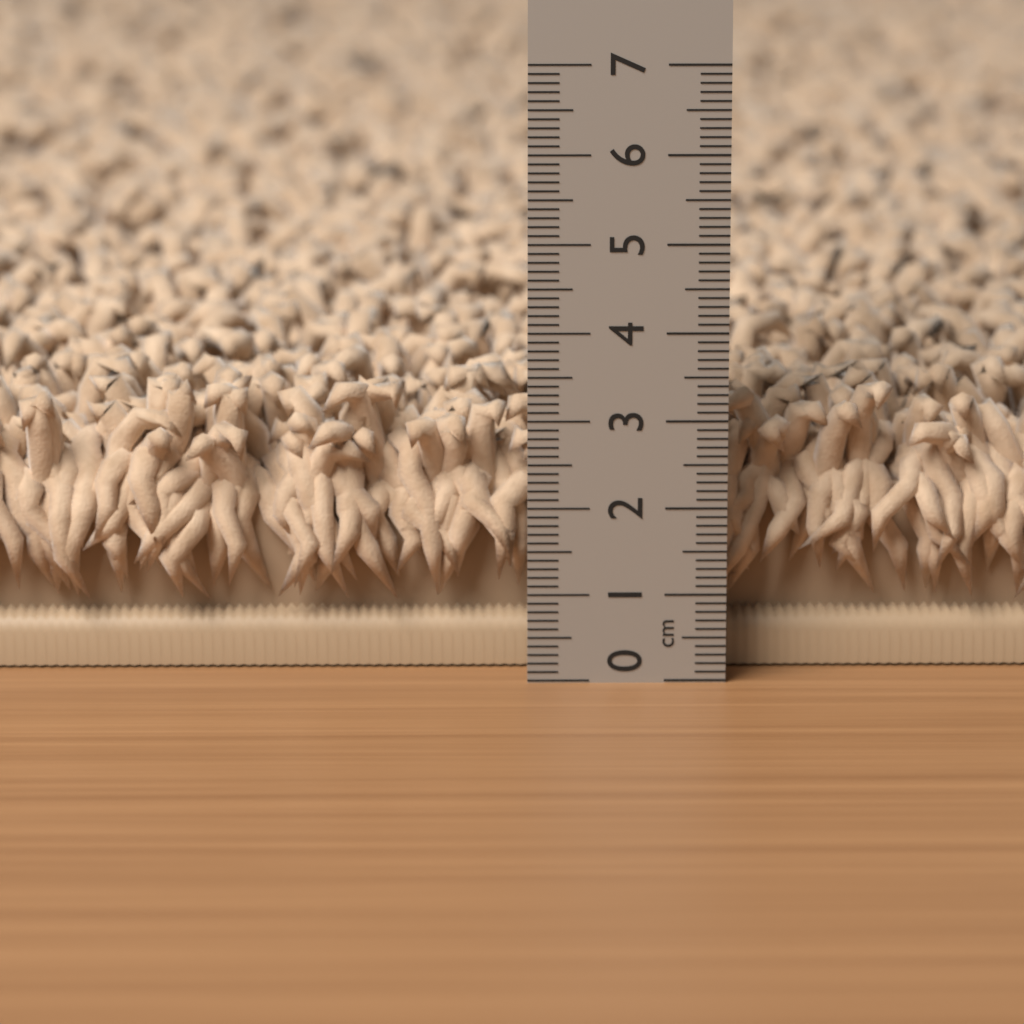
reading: 3.3 cm
